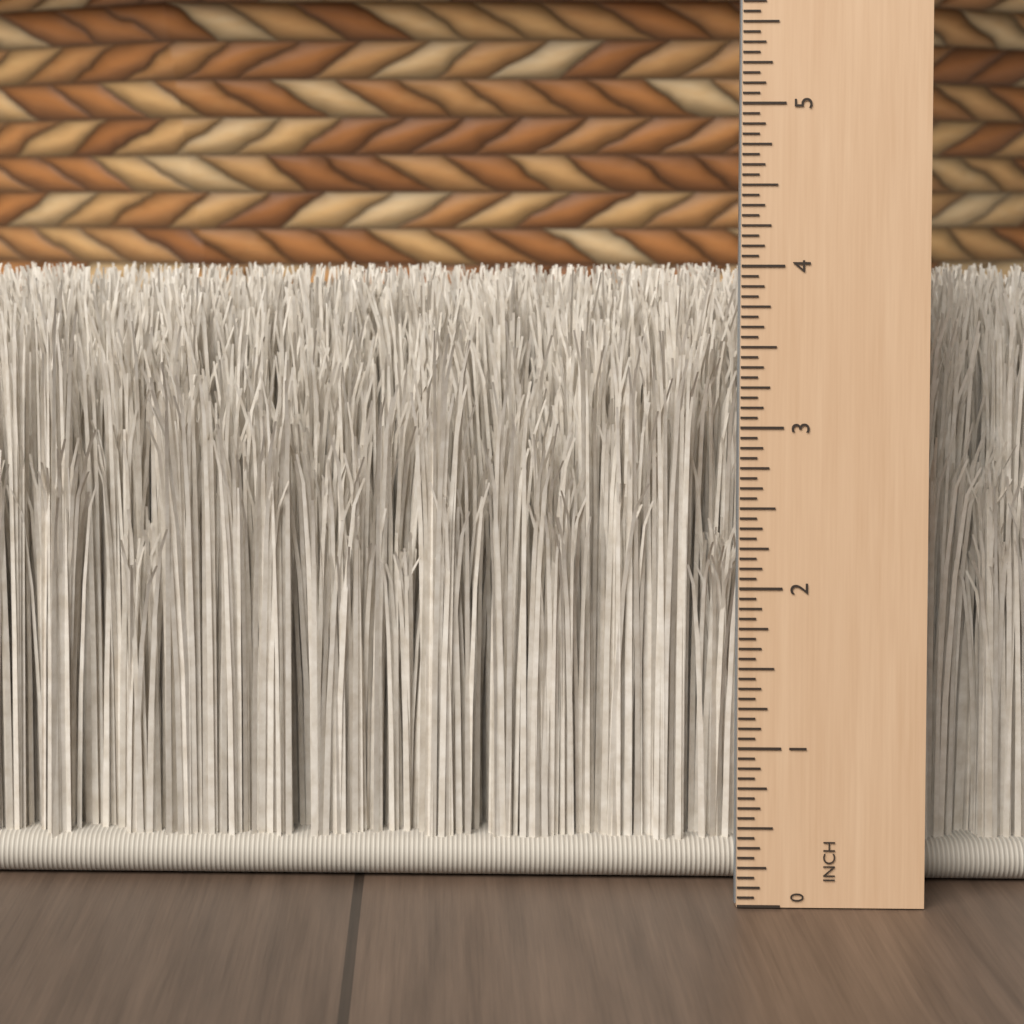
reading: 3.9375 in
